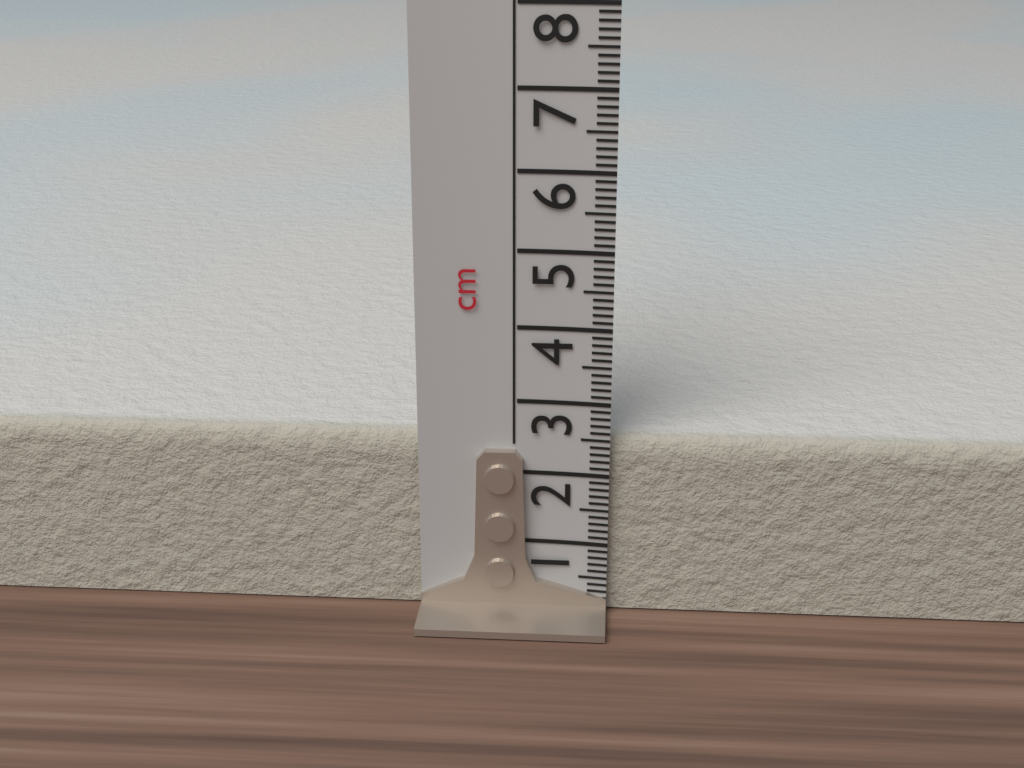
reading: 2.5 cm
